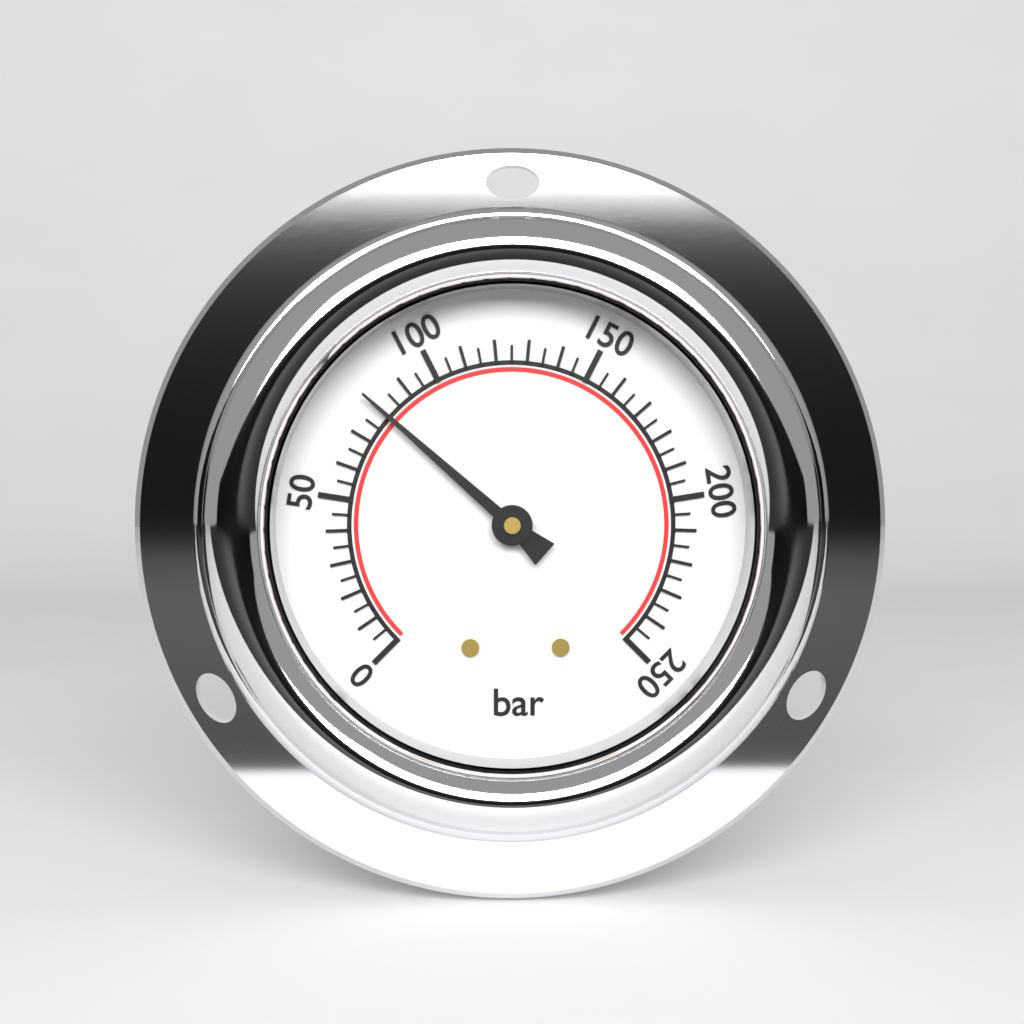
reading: 80 bar
